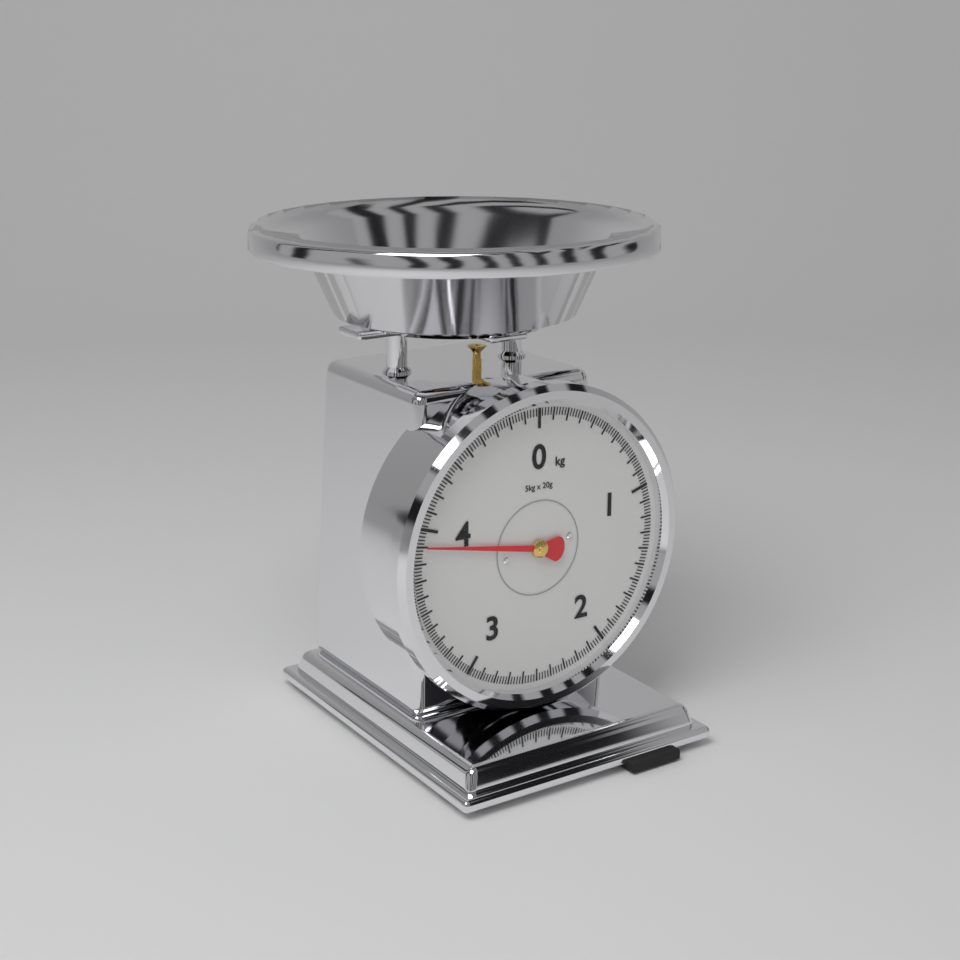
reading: 3.90 kg
